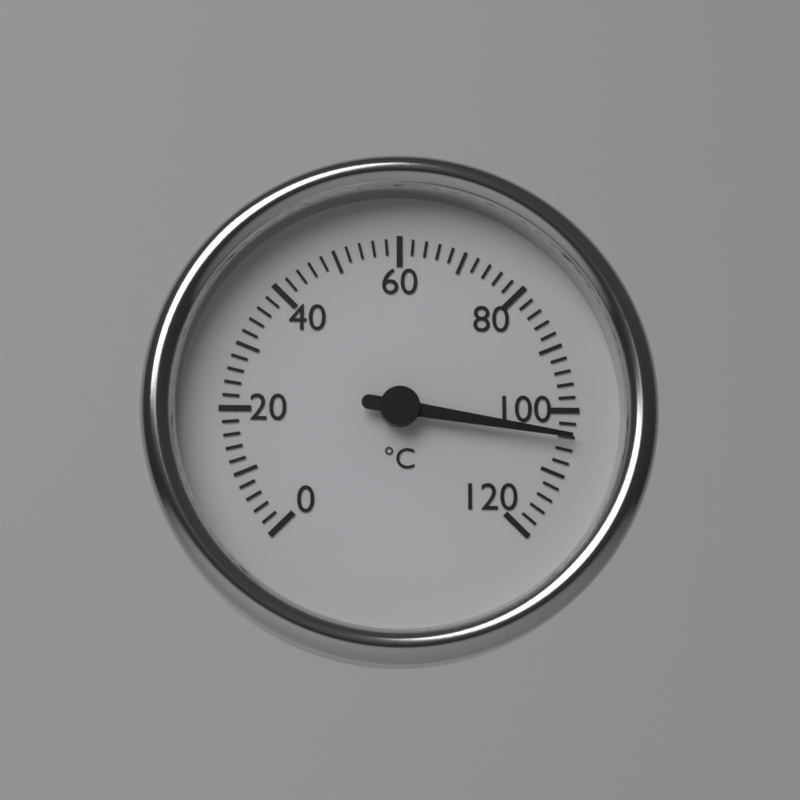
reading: 104 °C
